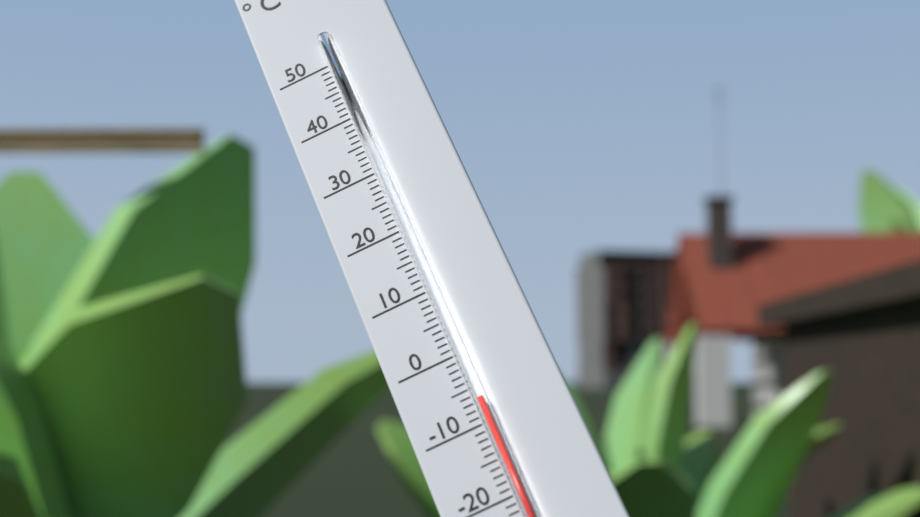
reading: -7 °C
